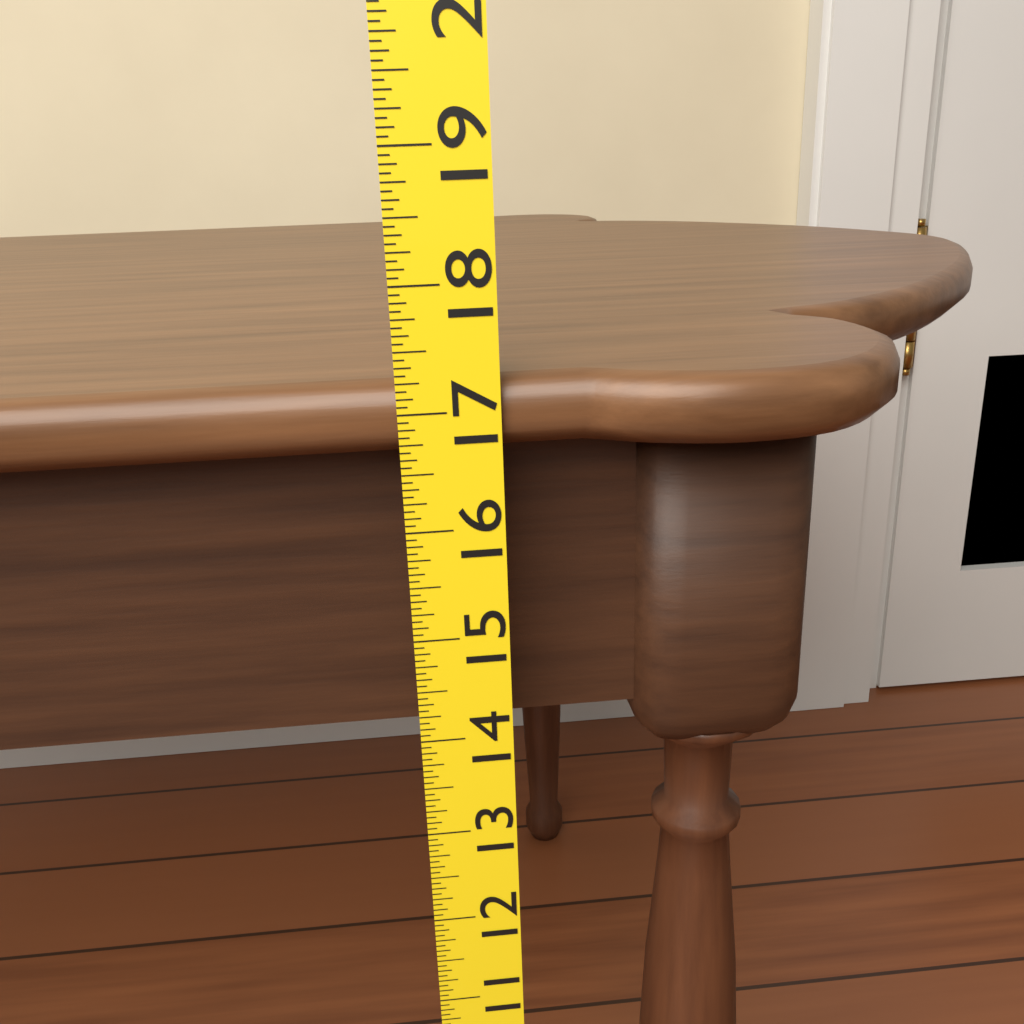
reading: 17.2500 (no unit)
